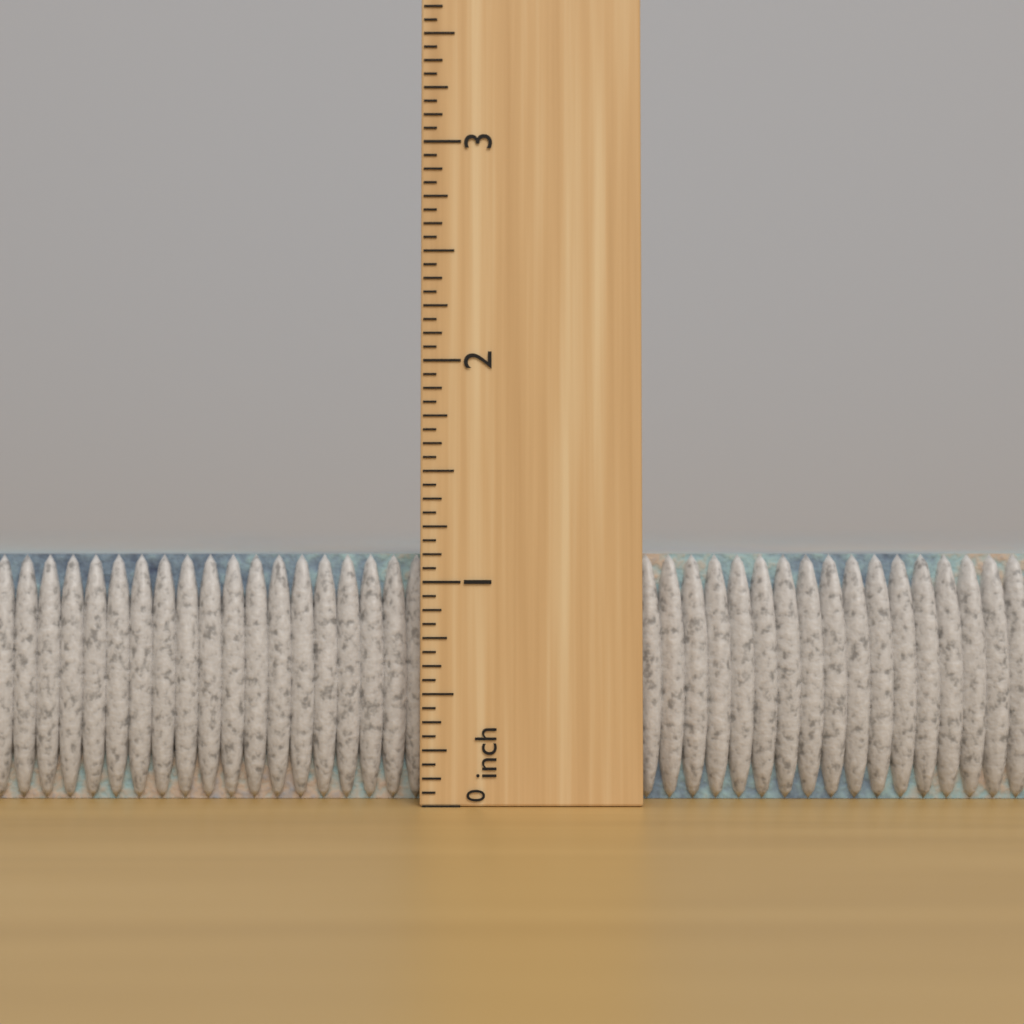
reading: 1.1250 inch
